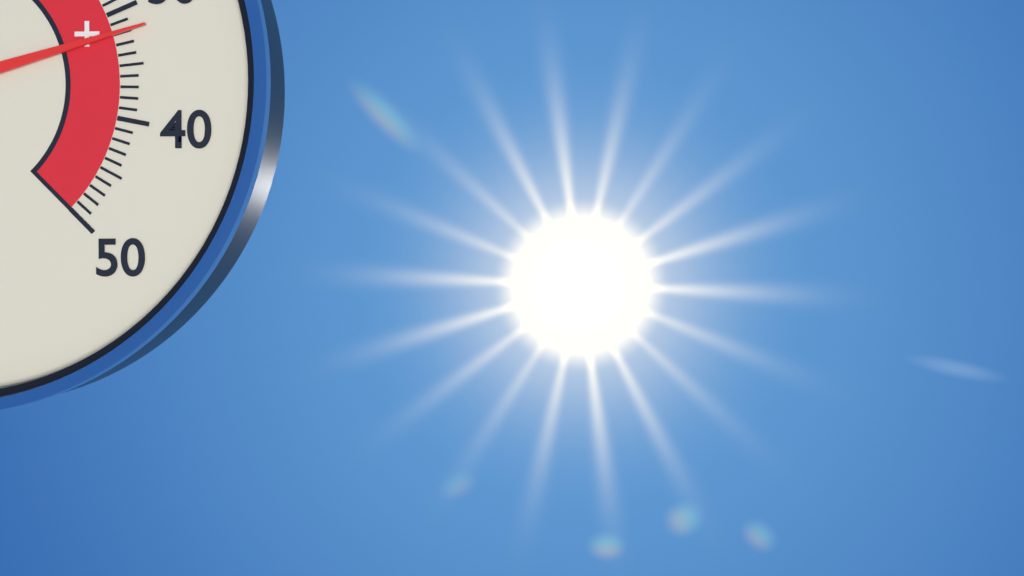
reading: 32 °C
